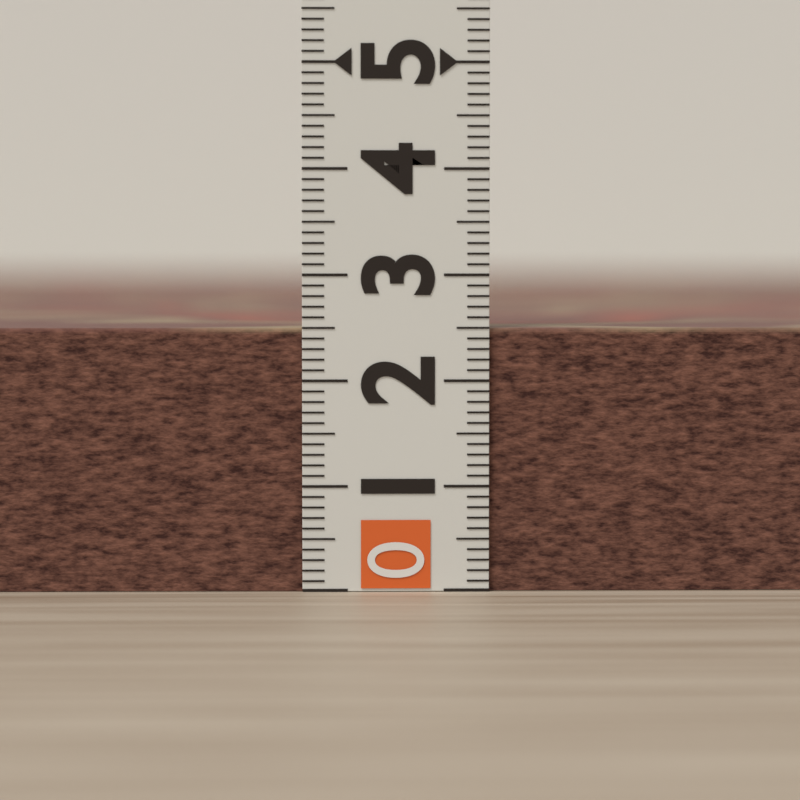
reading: 2.5 (no unit)
